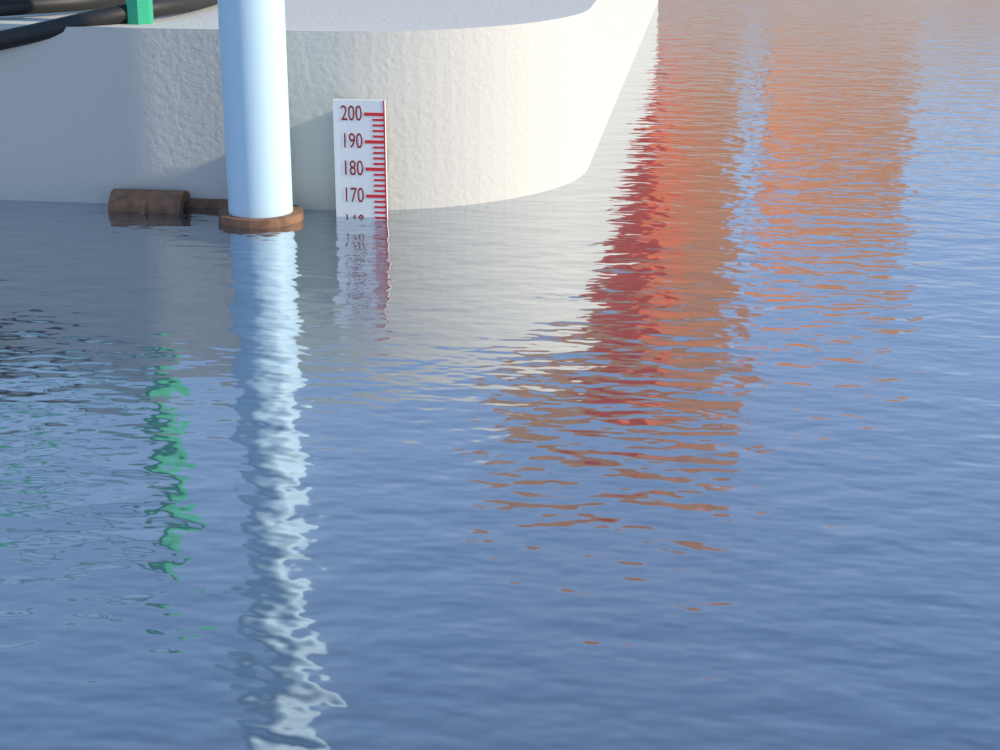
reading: 162 (no unit)
